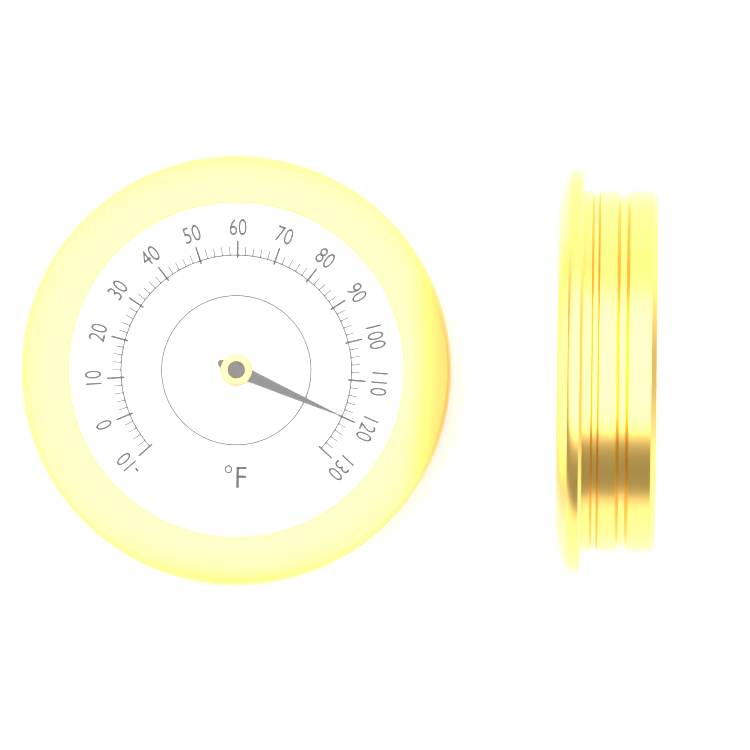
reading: 120 °F
